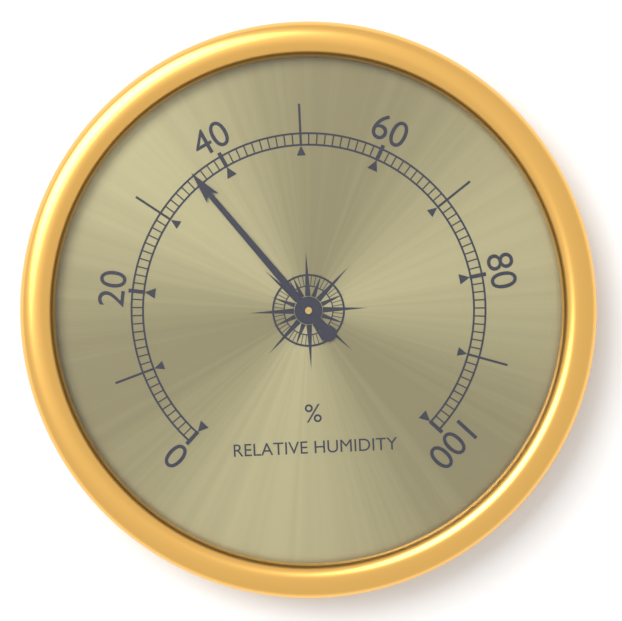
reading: 36 %
